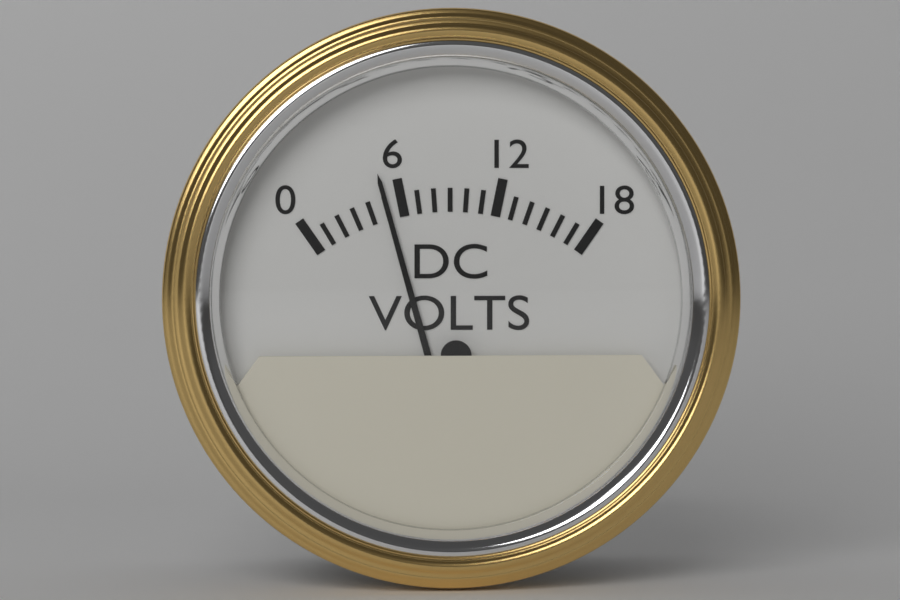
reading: 5 V
